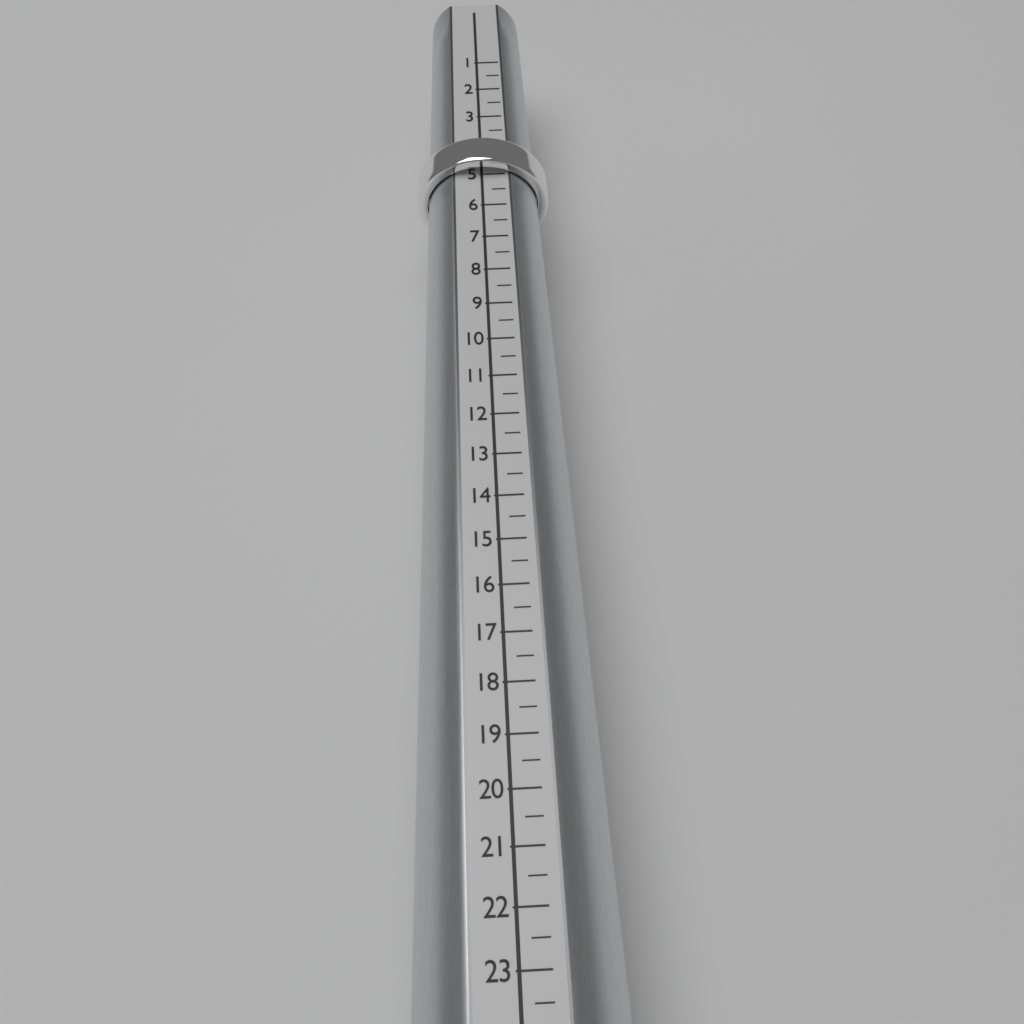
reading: 5.0 (no unit)
